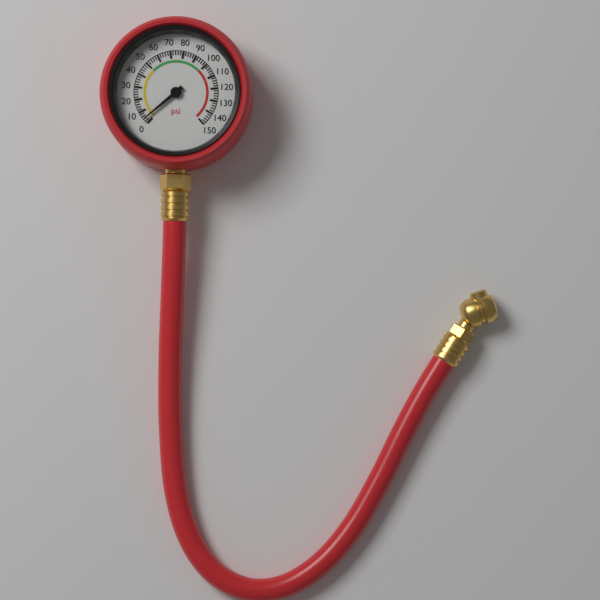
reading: 4 psi
